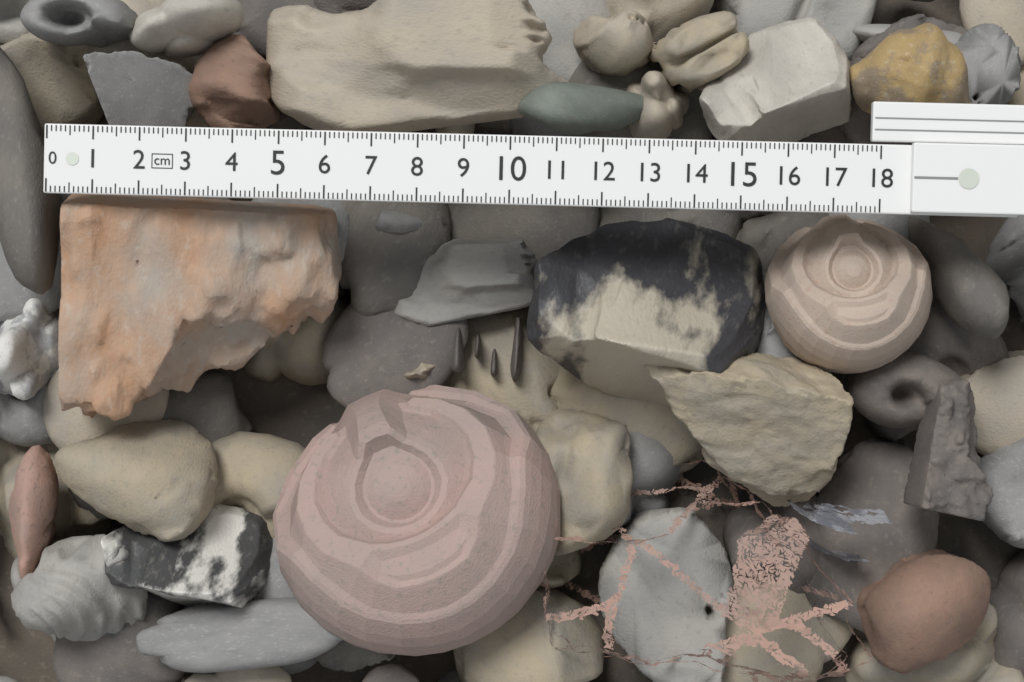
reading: 6.2 cm
